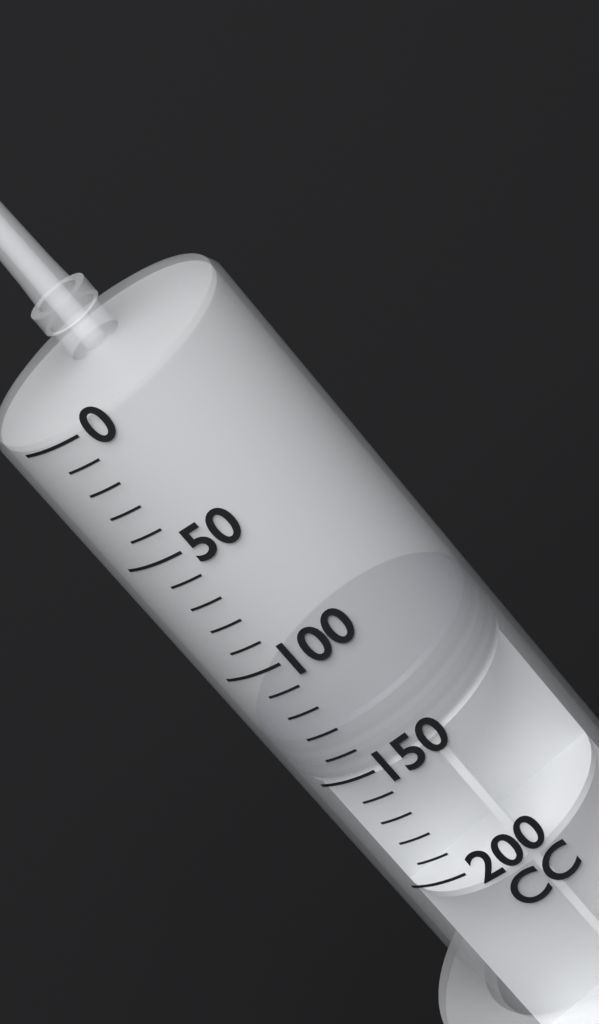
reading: 130 cc
